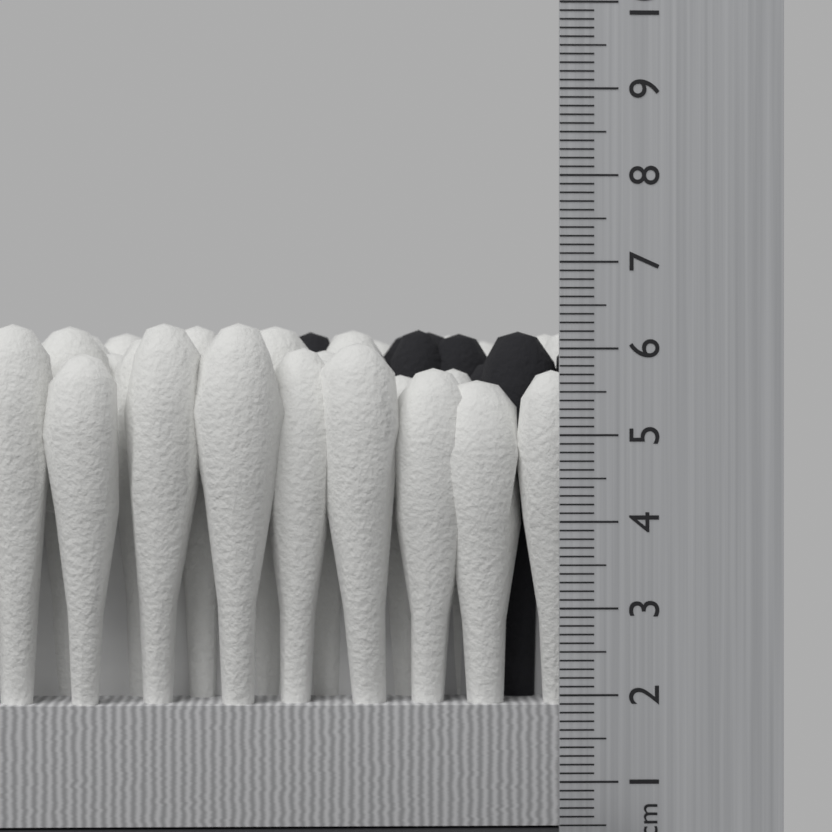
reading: 6.4 cm
